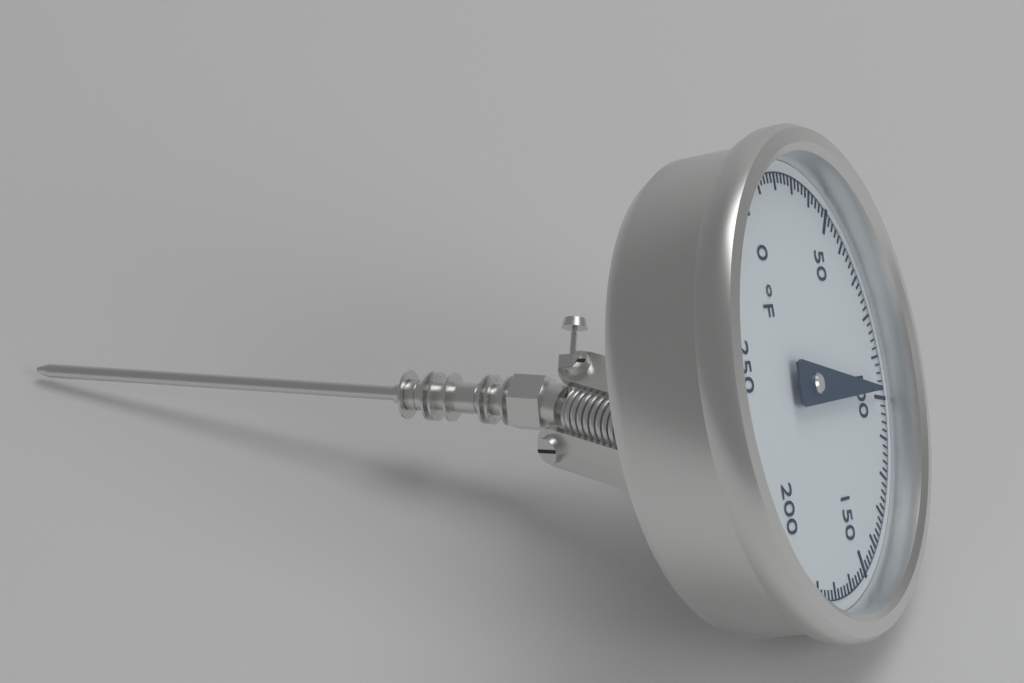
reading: 98 °F
